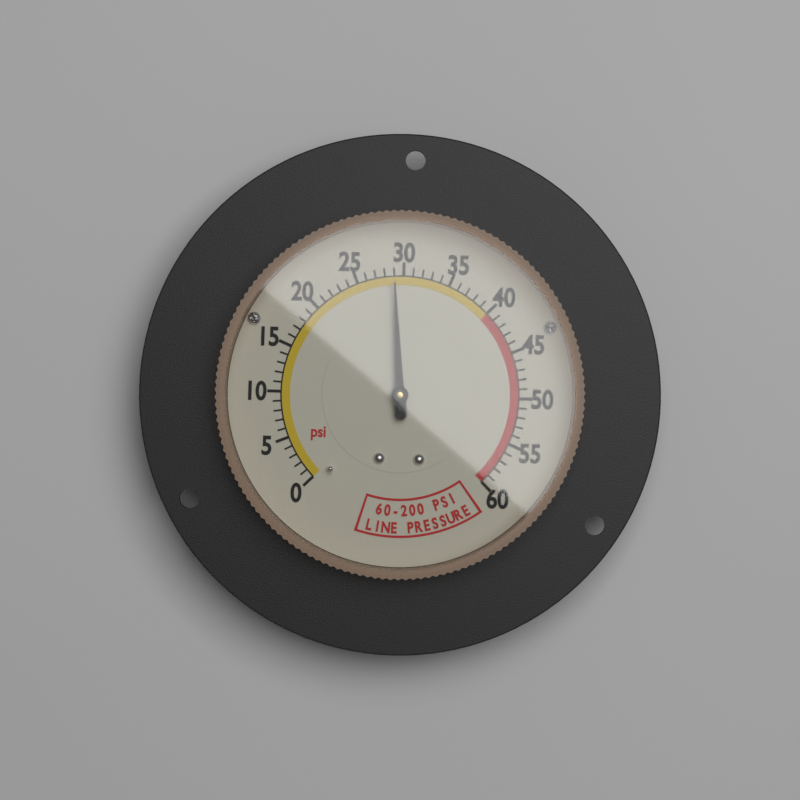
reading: 29 psi
